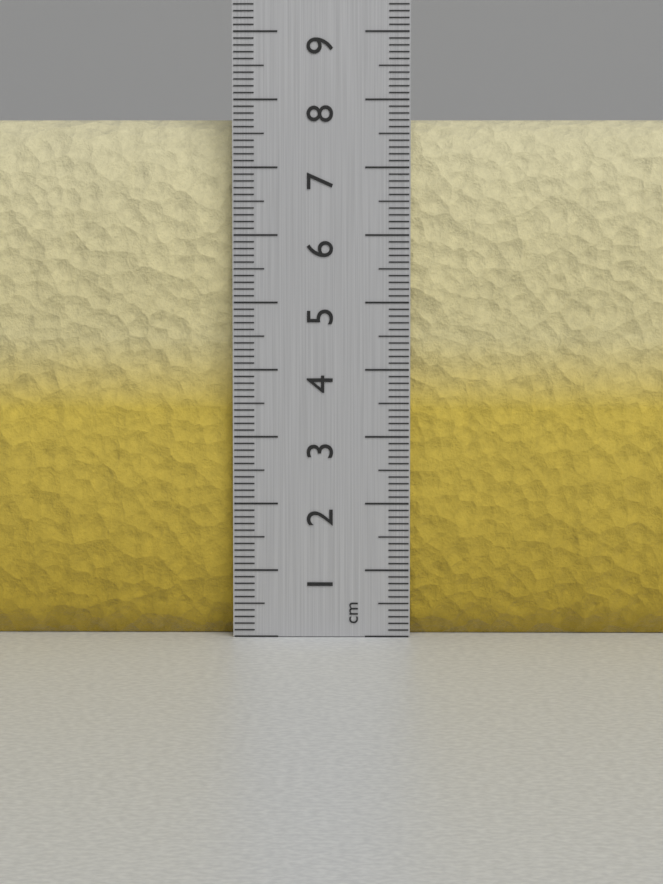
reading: 7.7 cm
